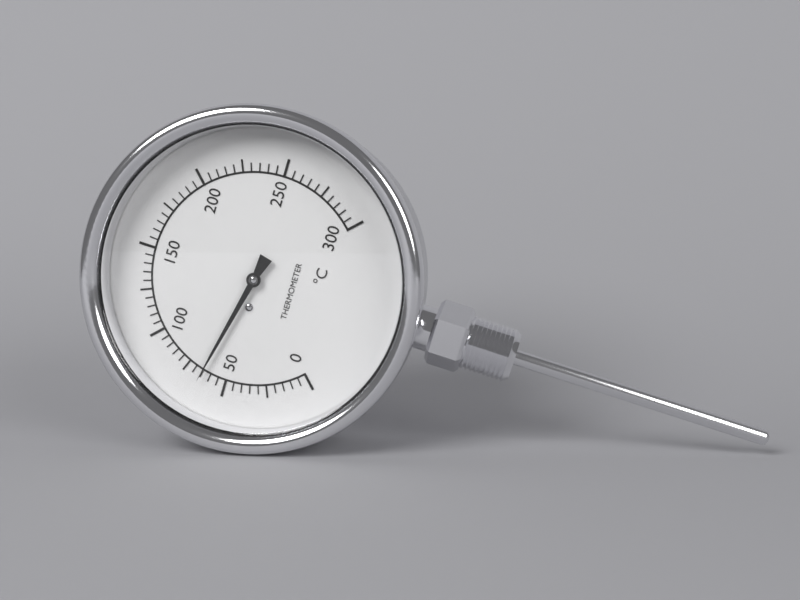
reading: 65 °C
